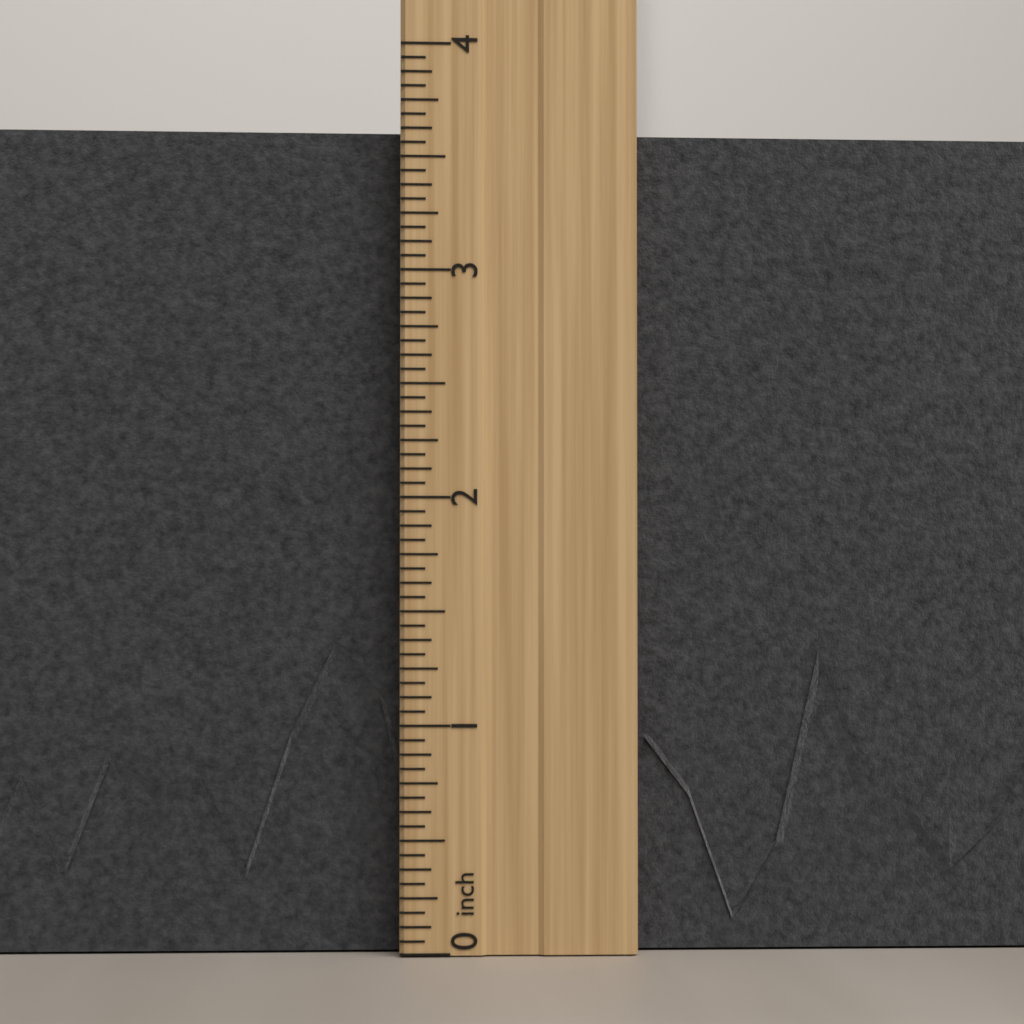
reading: 3.6875 inch
